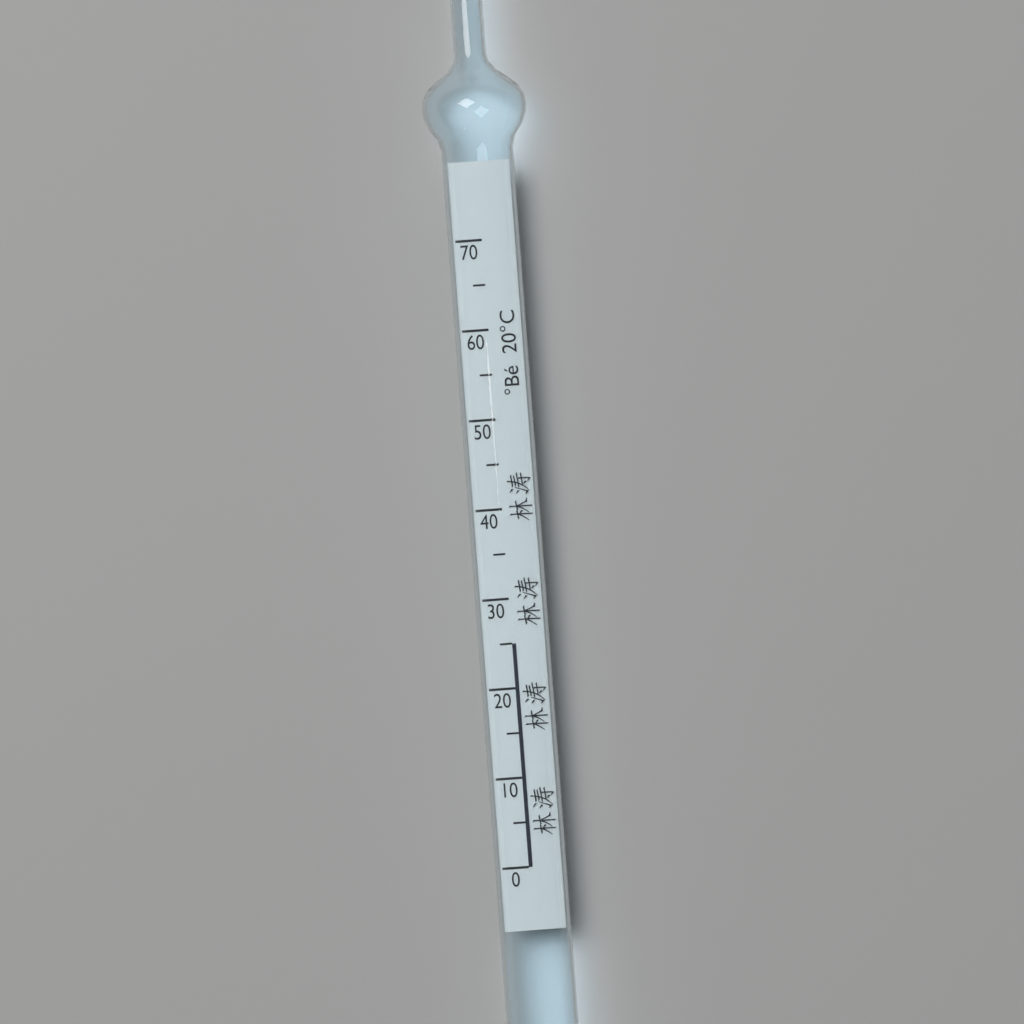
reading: 25 °Bé
